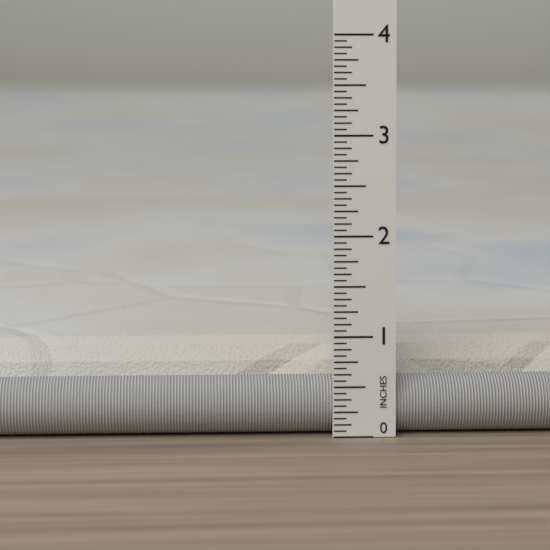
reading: 0.8750 in
